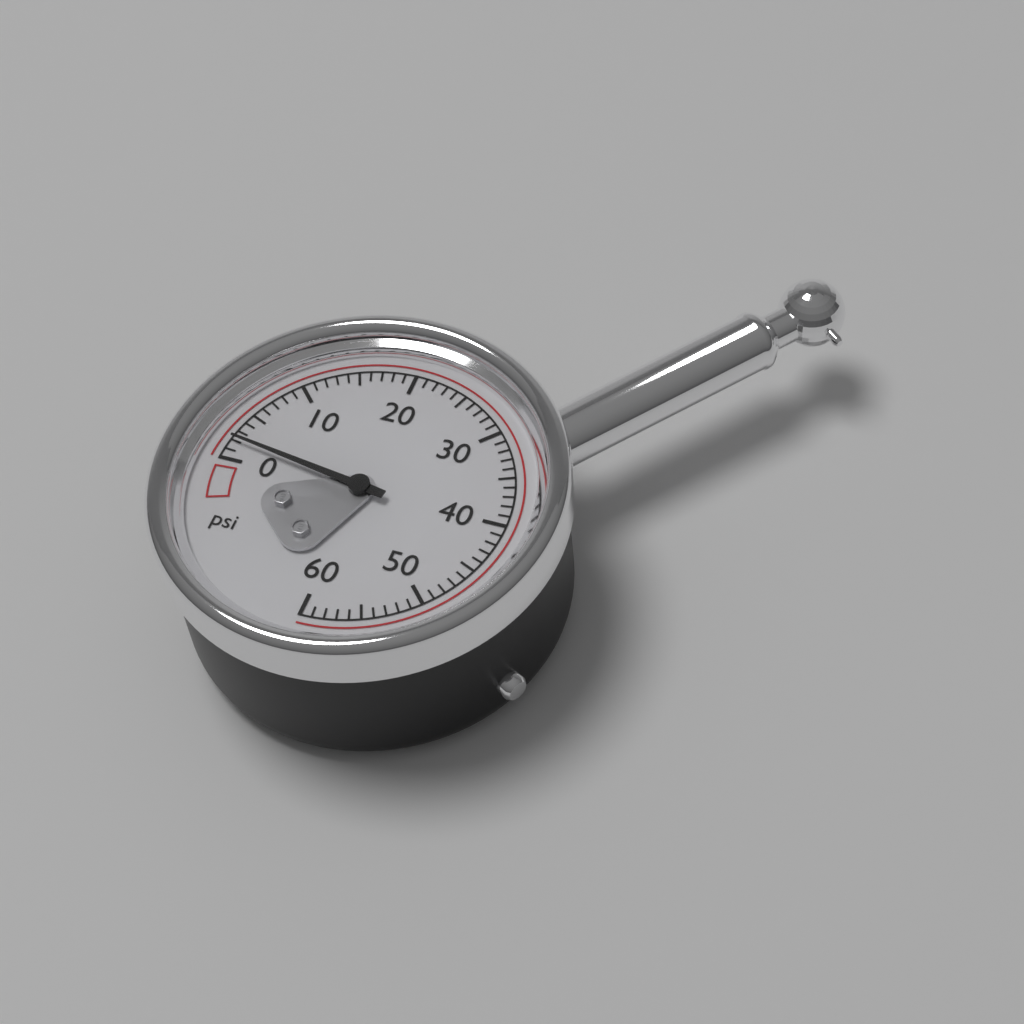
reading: 2 psi
